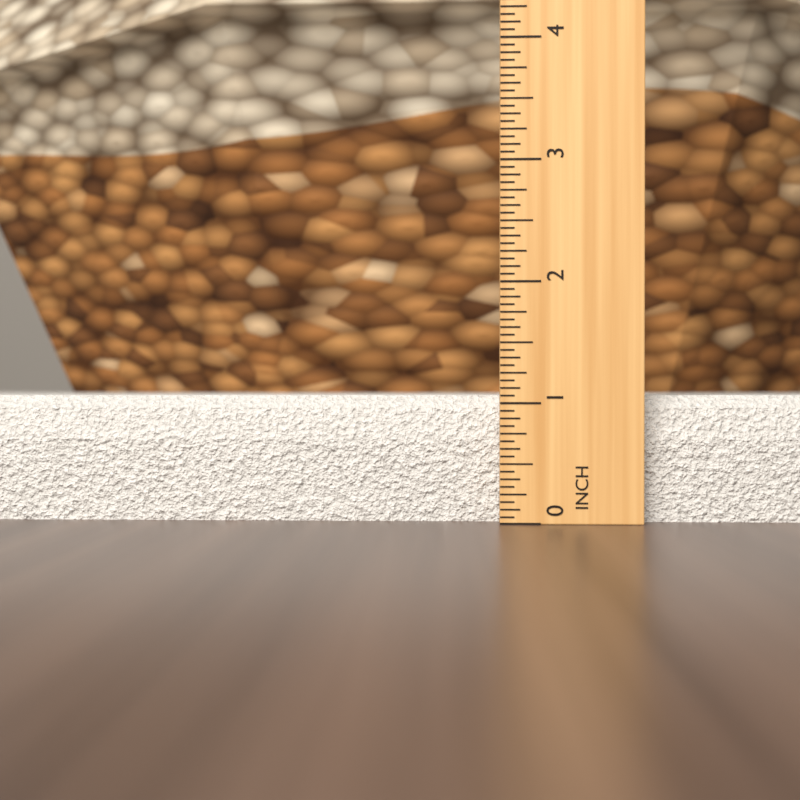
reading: 1.0625 in
